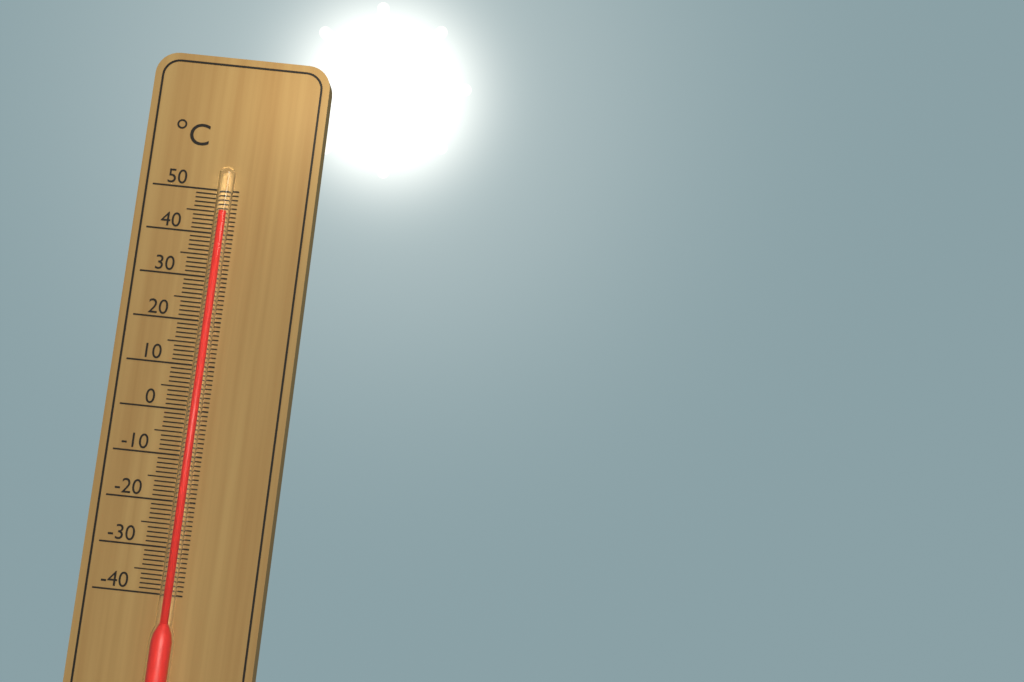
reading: 45 °C
